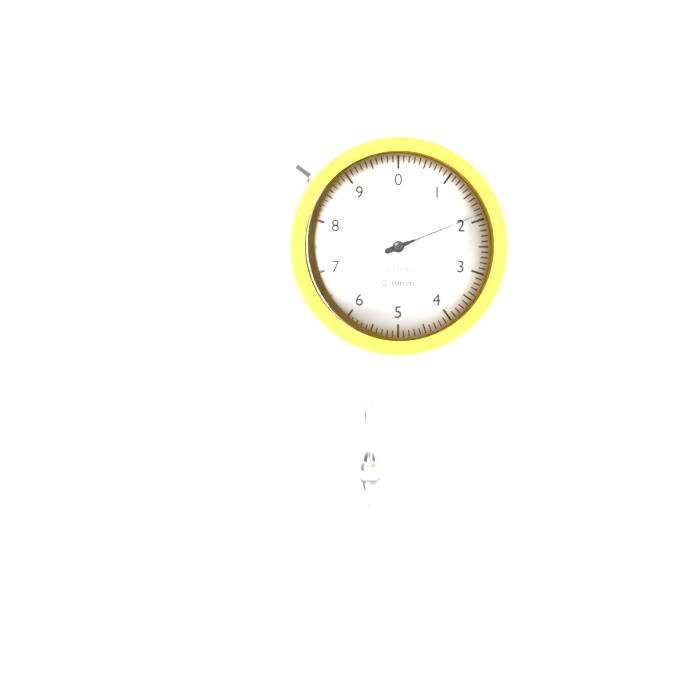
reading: 1.9 mm
